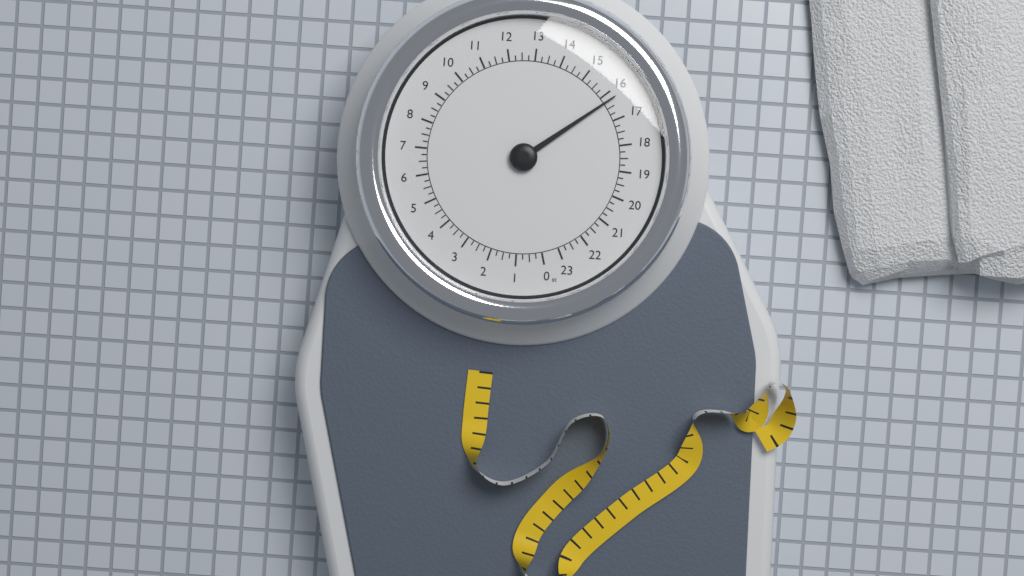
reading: 16.25 st
